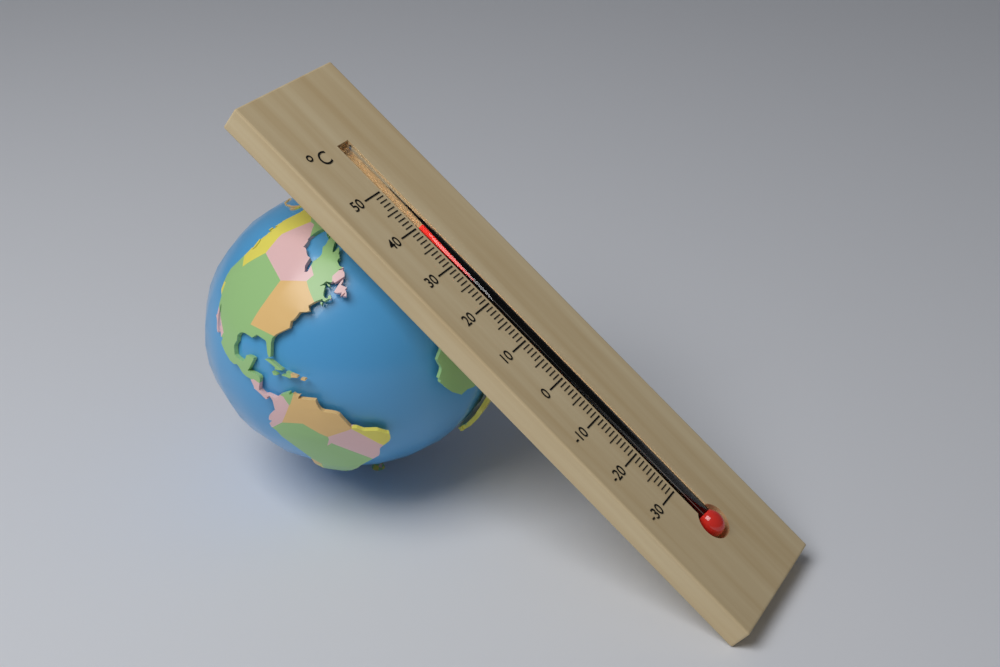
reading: 40 °C
